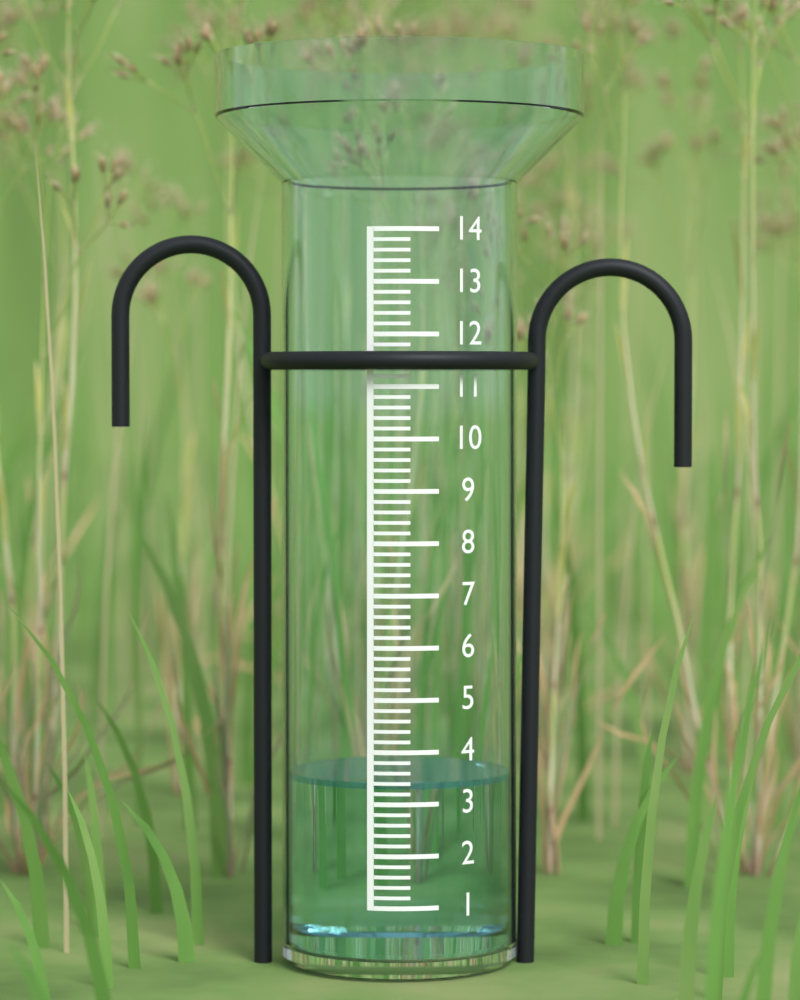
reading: 3.4 (no unit)
